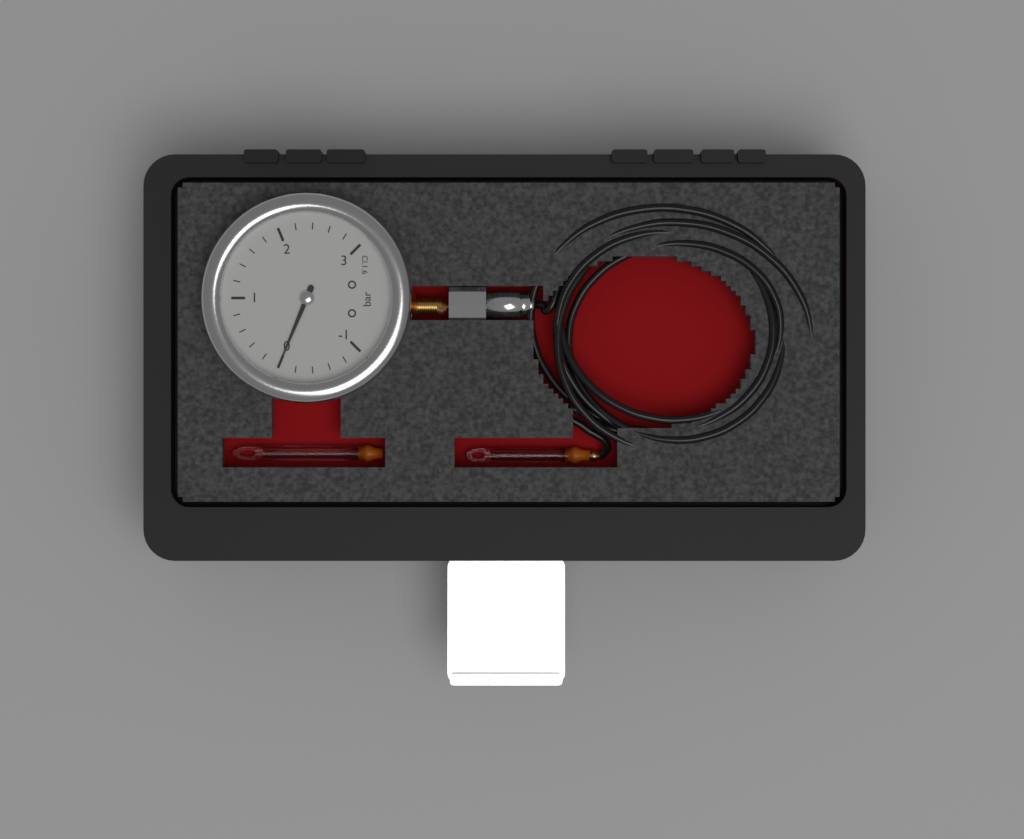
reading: 0.0 bar
